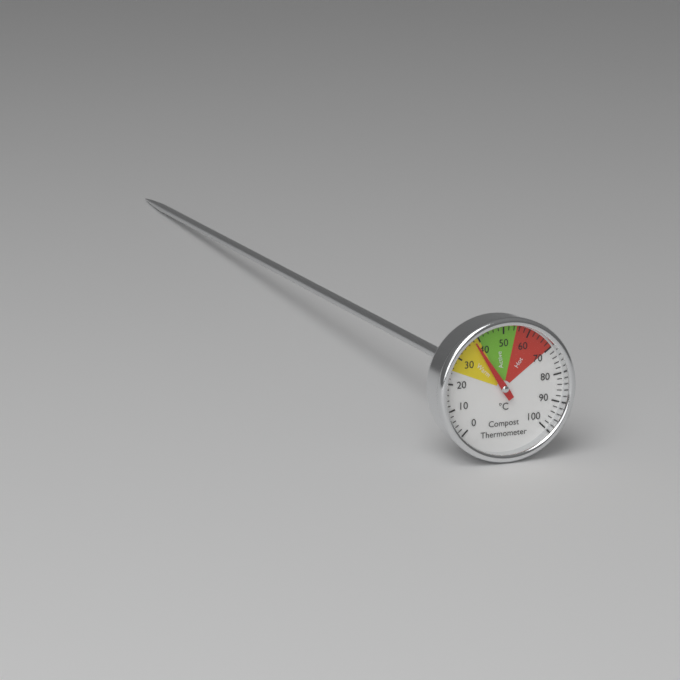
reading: 38 °C
